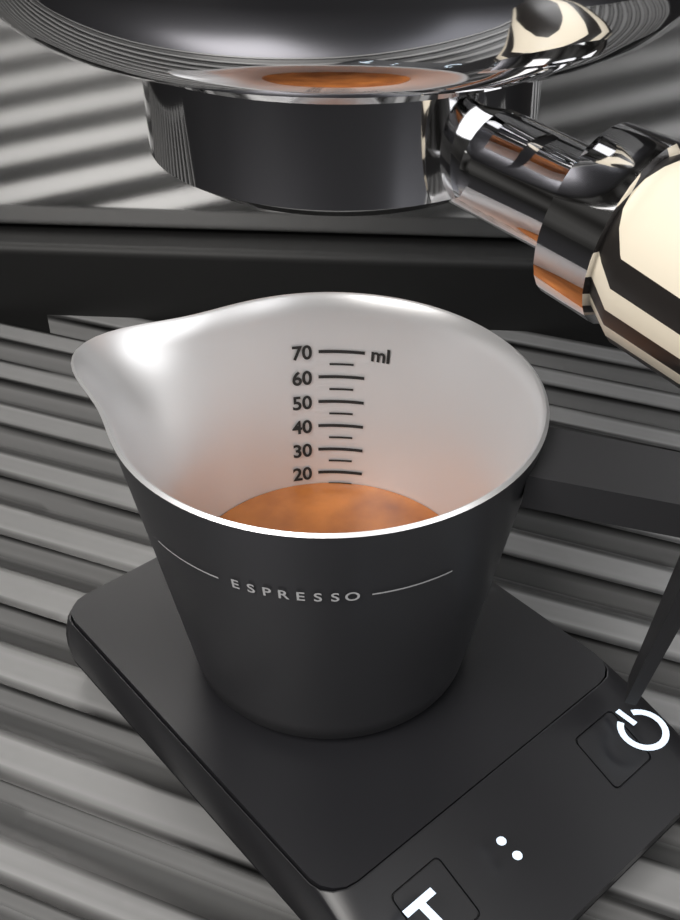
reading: 15 ml
